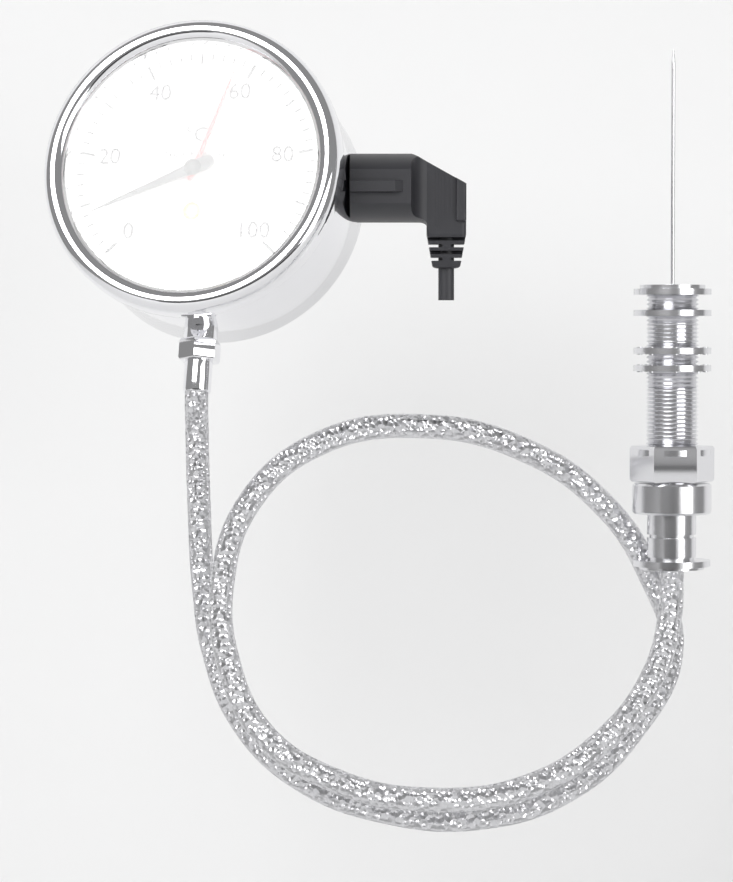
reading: 8 °C
